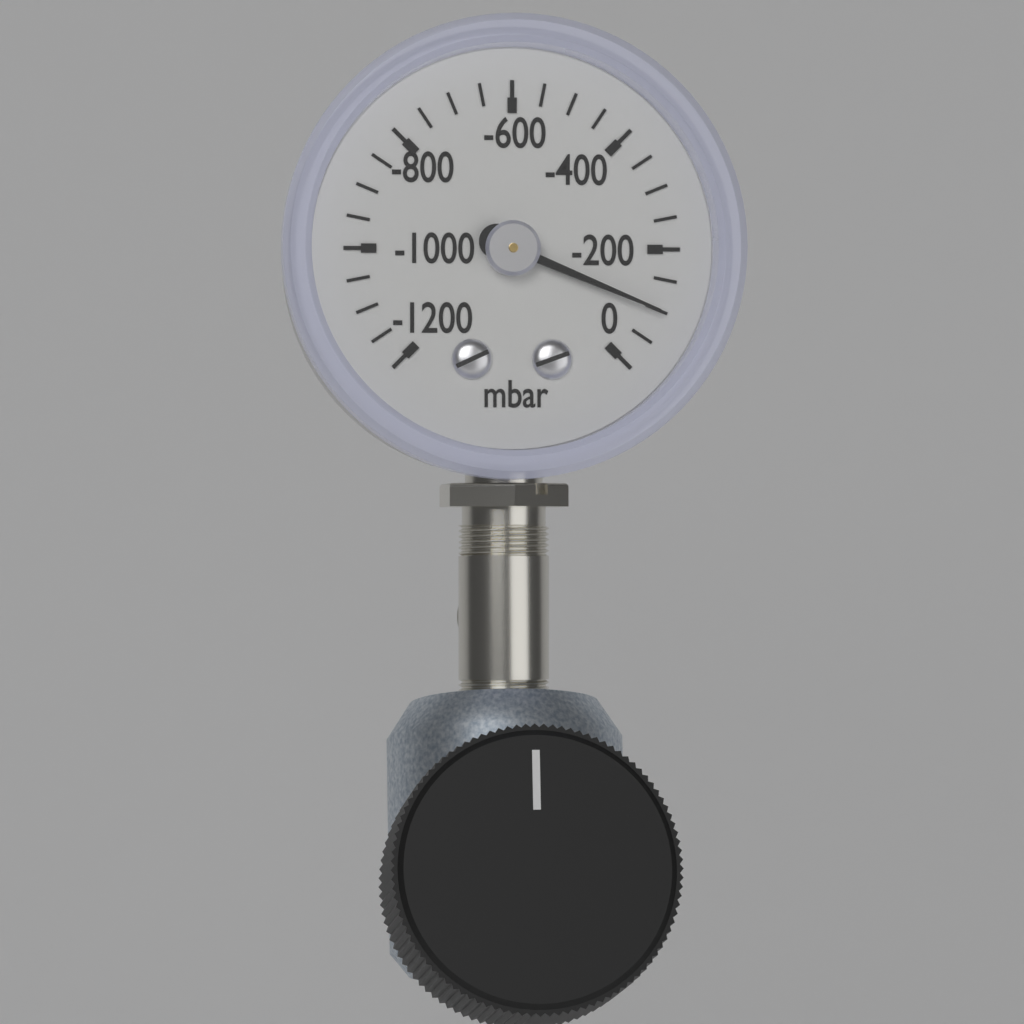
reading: -100 mbar
